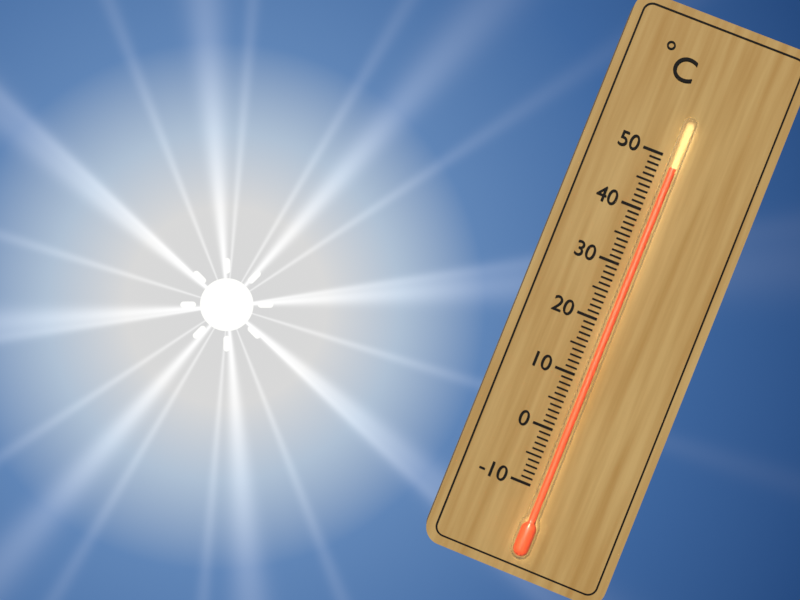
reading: 48 °C
